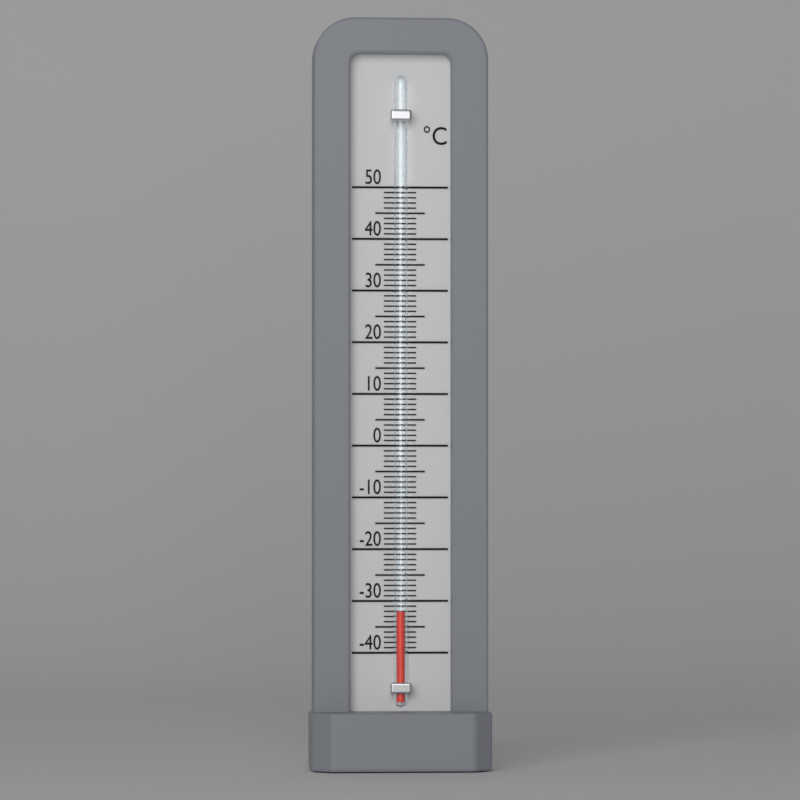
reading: -32 °C
